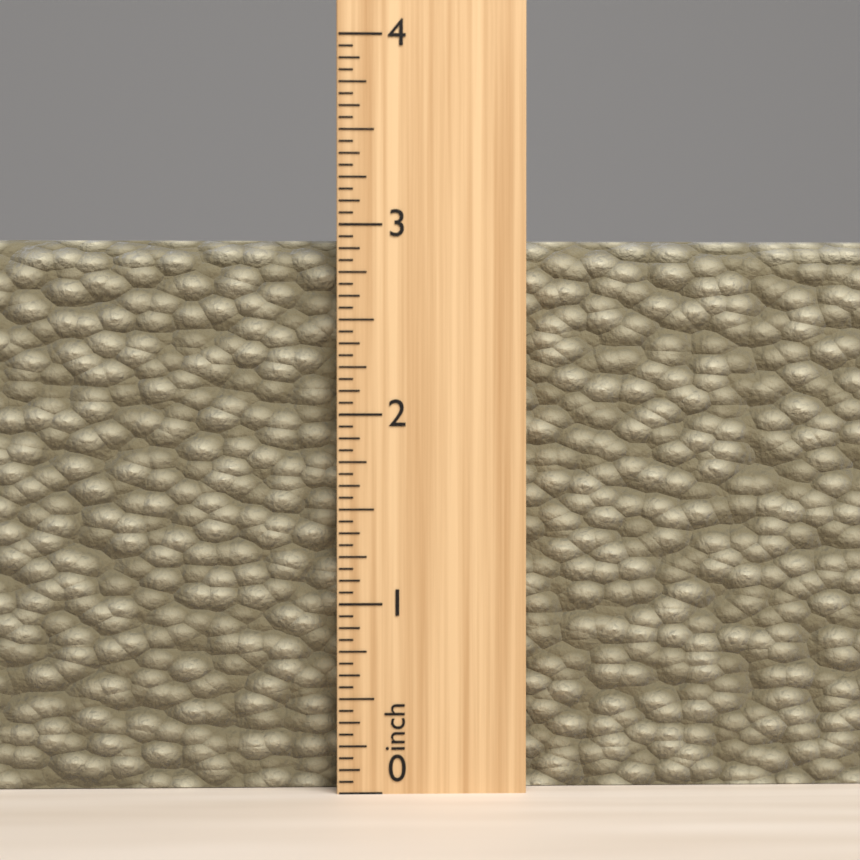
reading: 2.9375 inch
